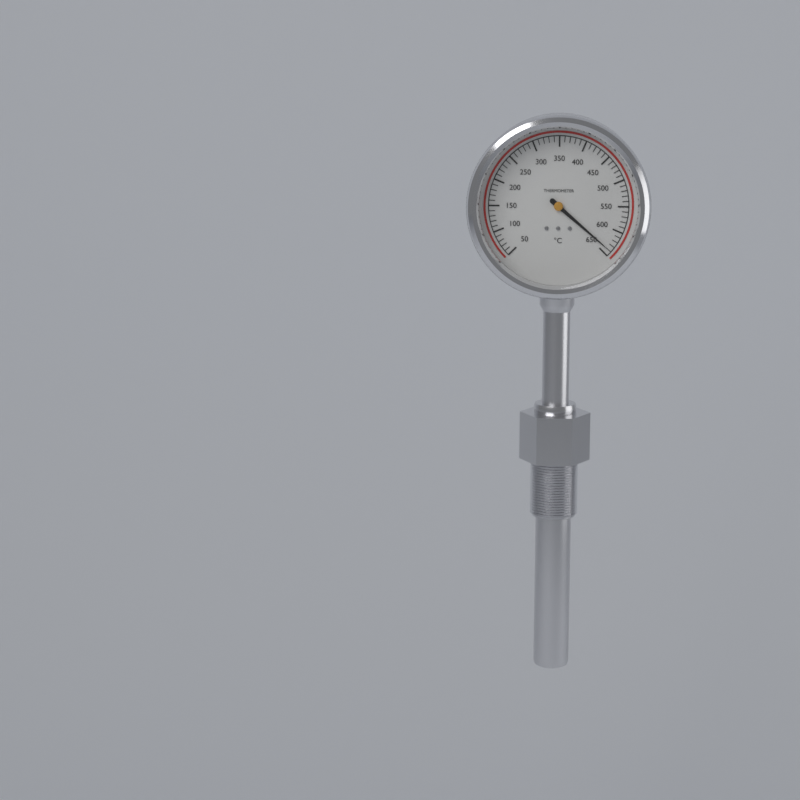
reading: 640 °C
